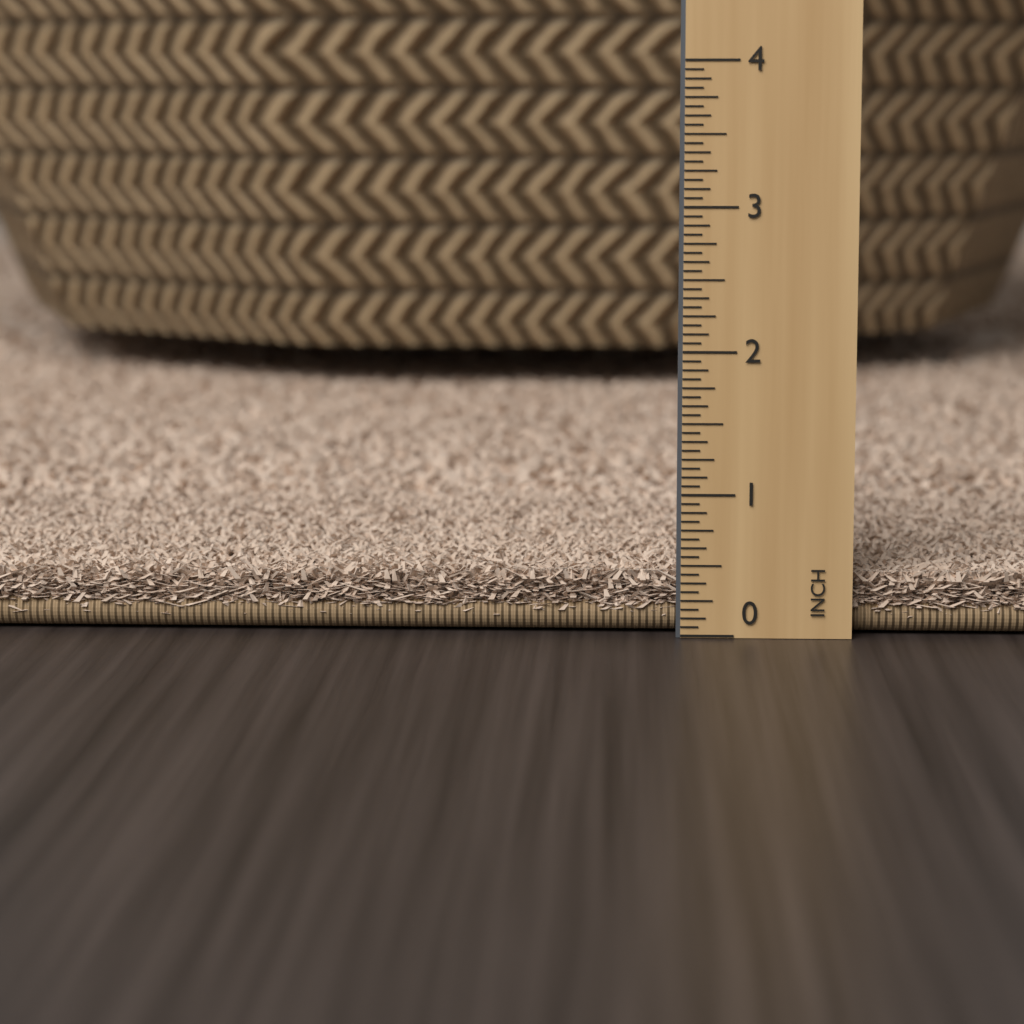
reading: 0.4375 in
